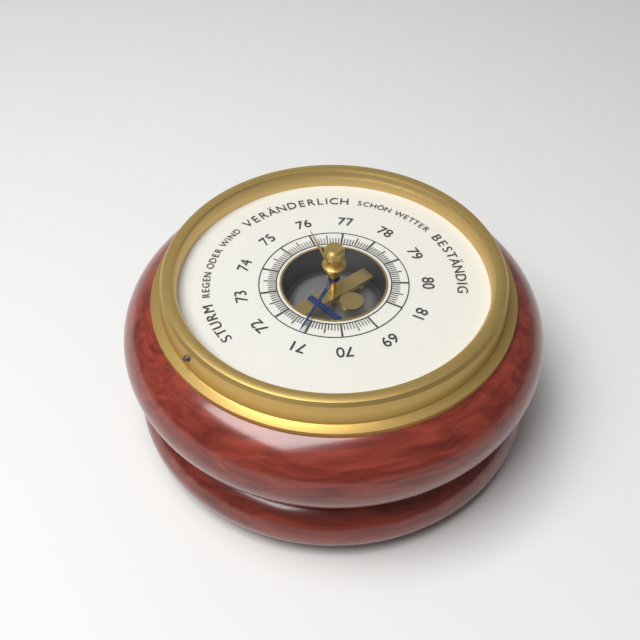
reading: 71.1 (no unit)
